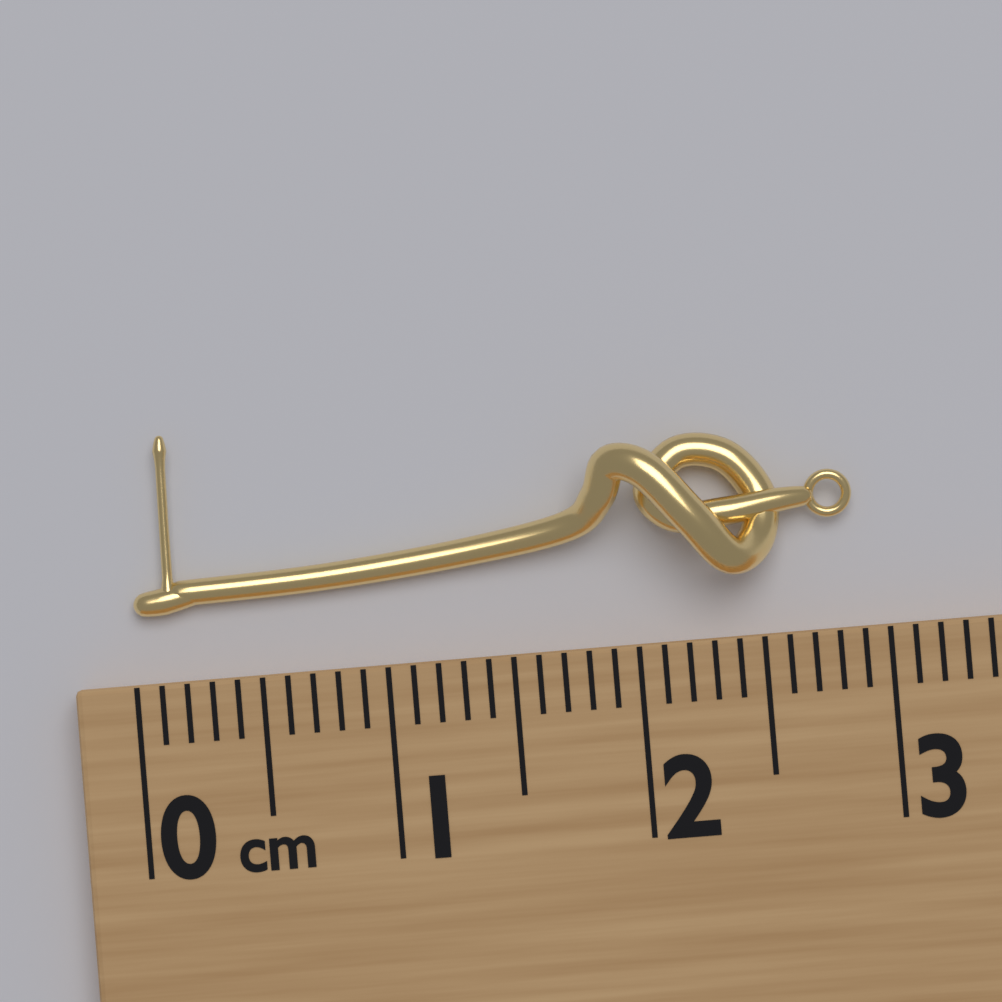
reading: 2.9 cm
